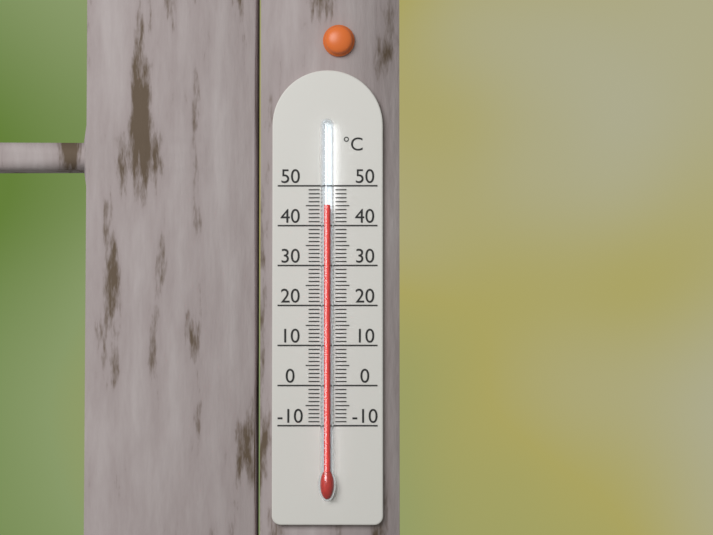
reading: 45 °C
